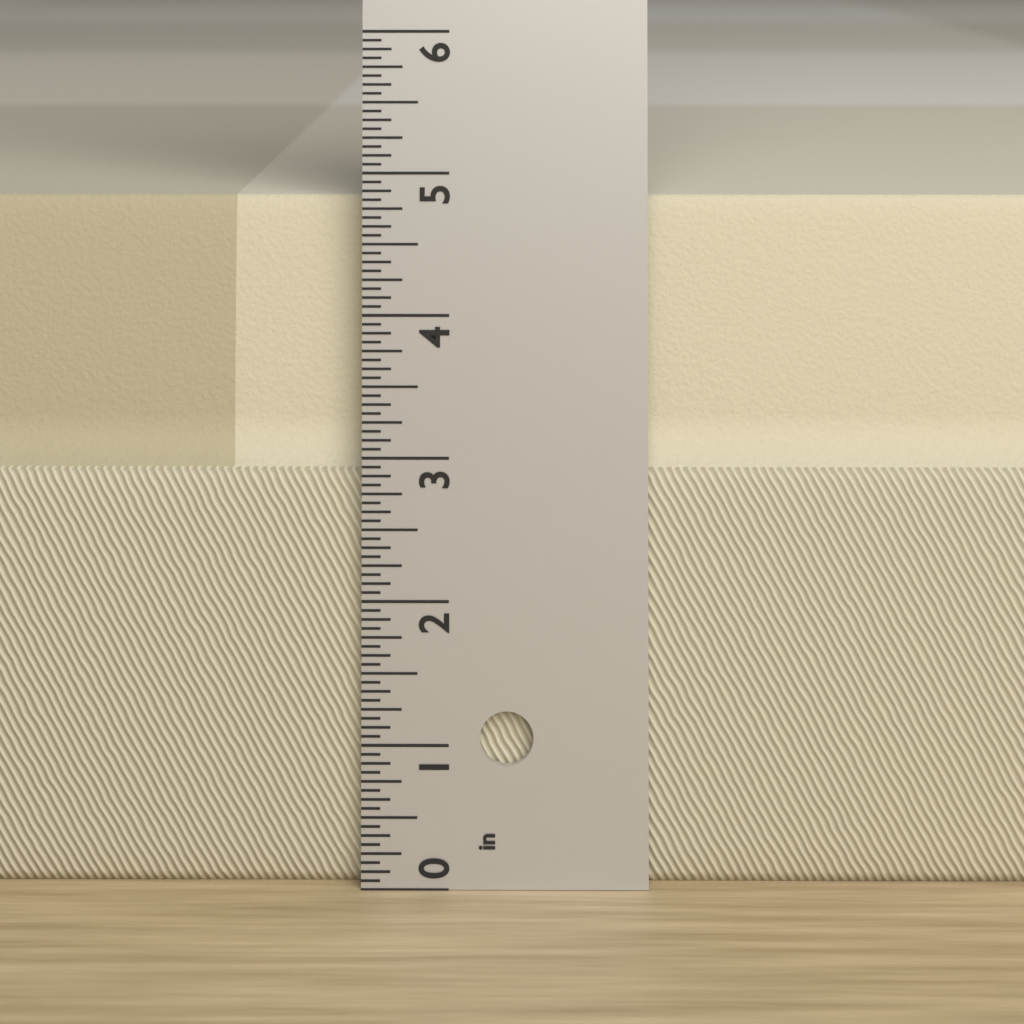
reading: 4.8125 in
